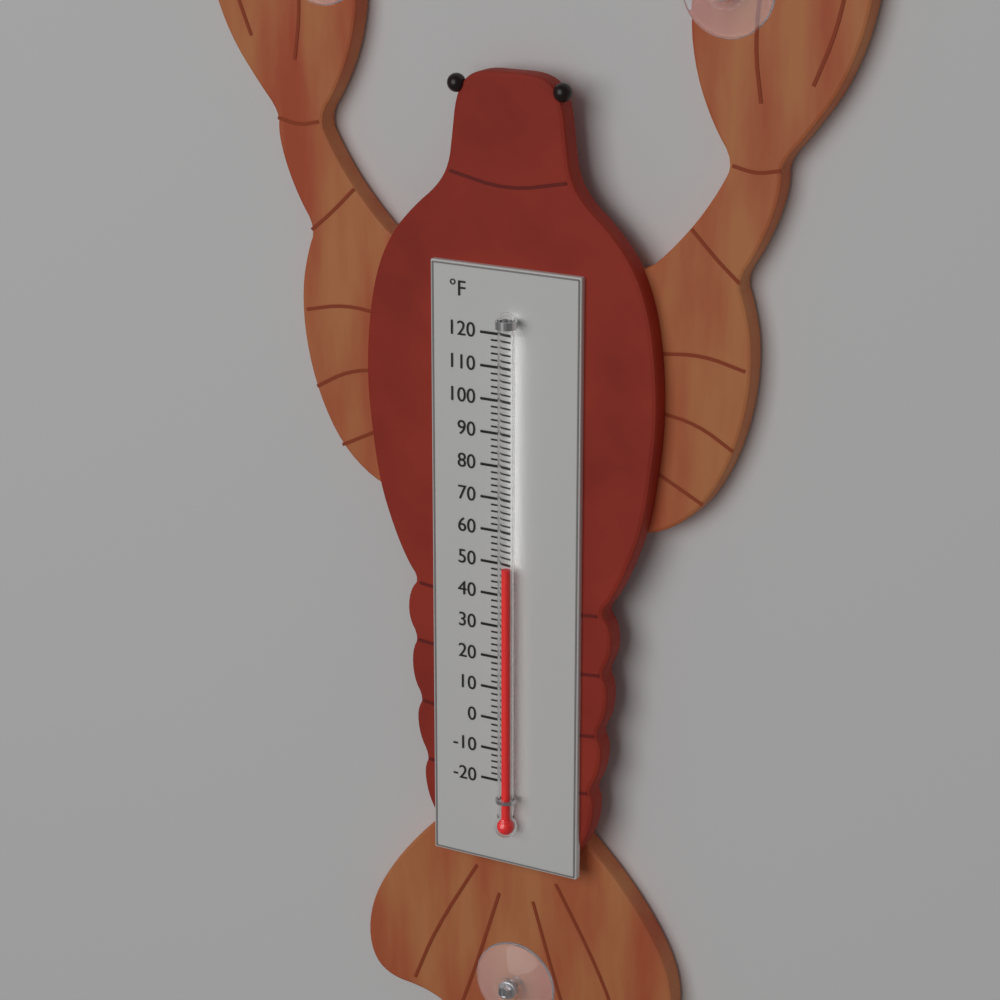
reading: 50 °F
